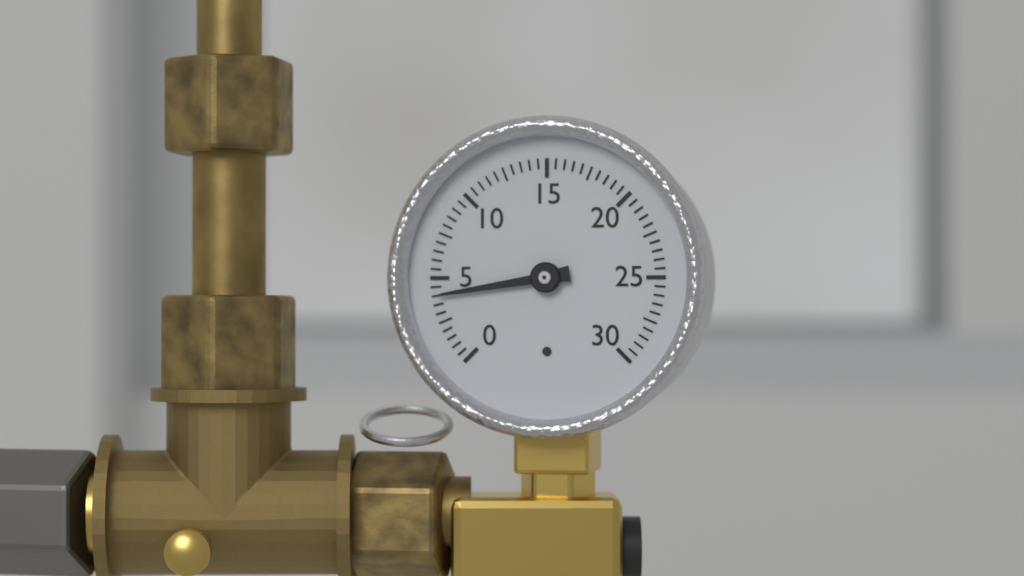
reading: 4.0 (no unit)
